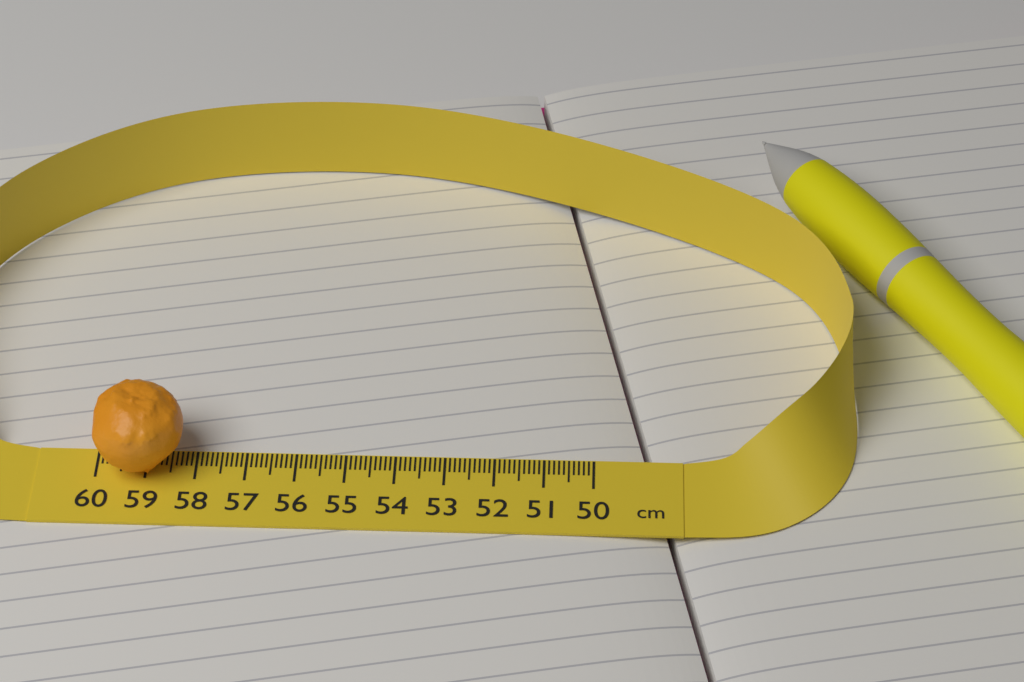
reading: 58.2 cm
